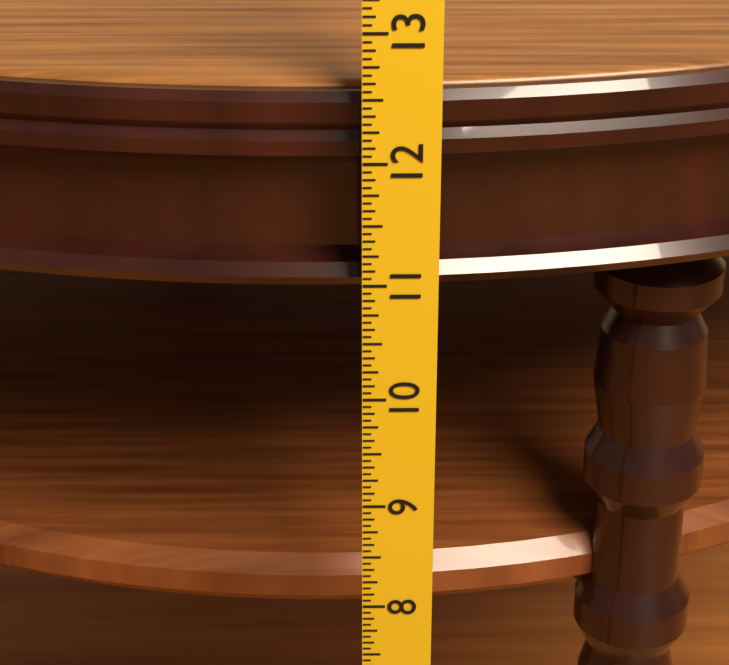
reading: 12.5000 in
